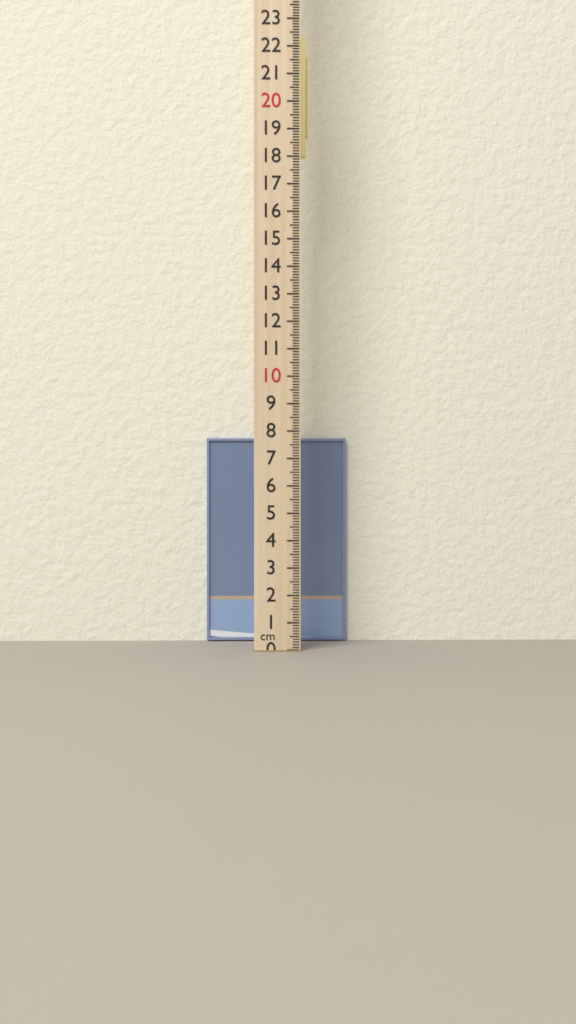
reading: 7.9 cm
